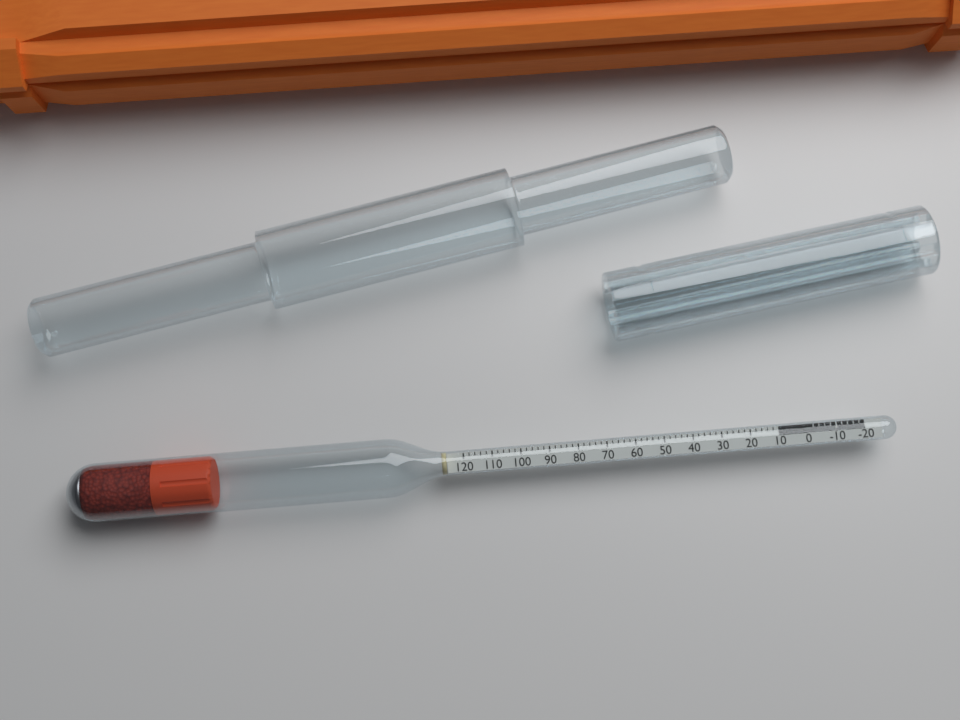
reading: 10 (no unit)
